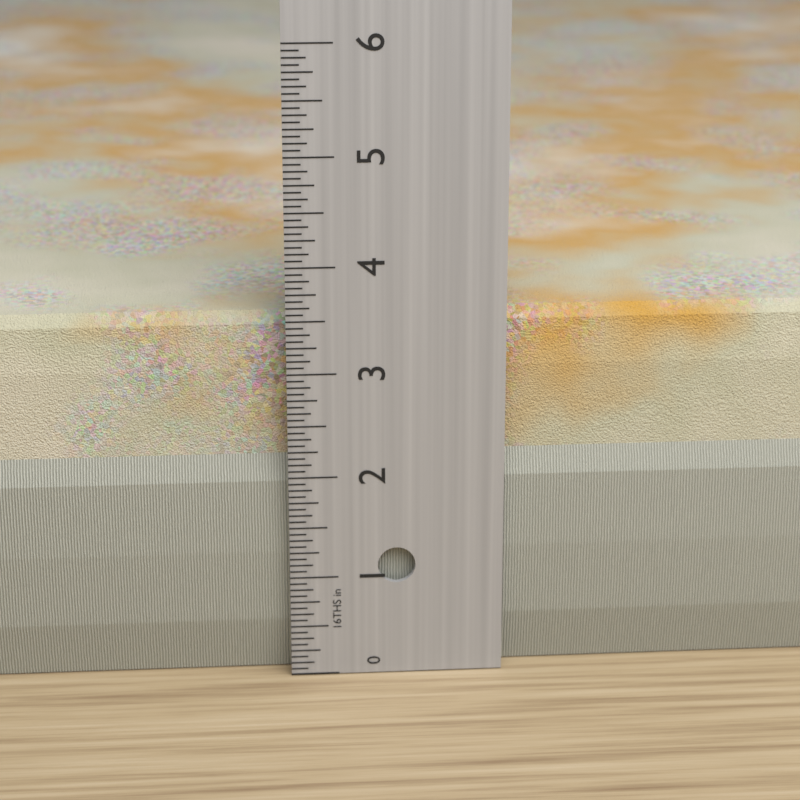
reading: 3.5000 in
